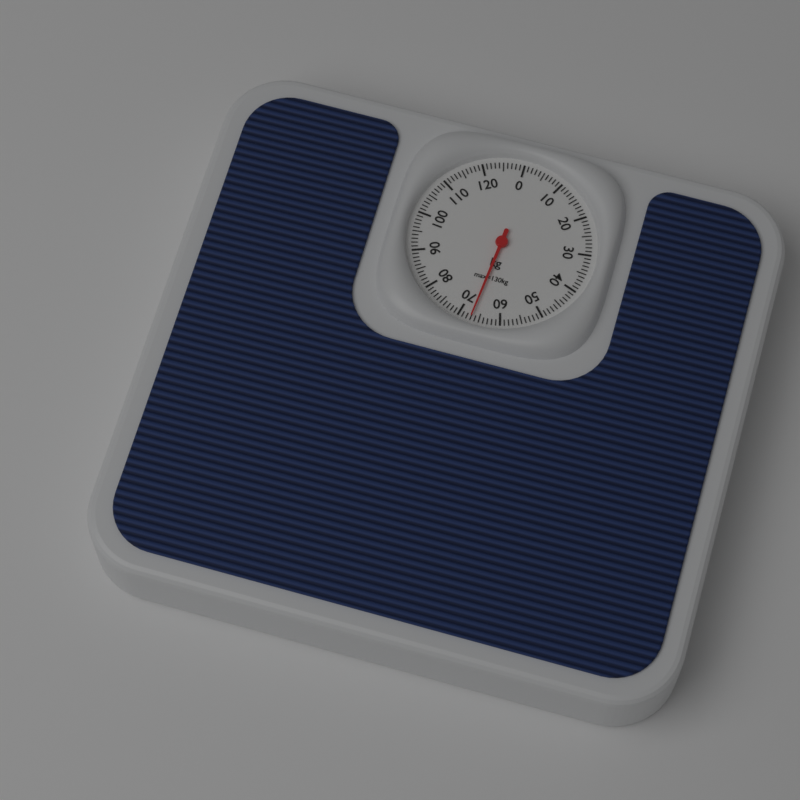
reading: 67 kg
